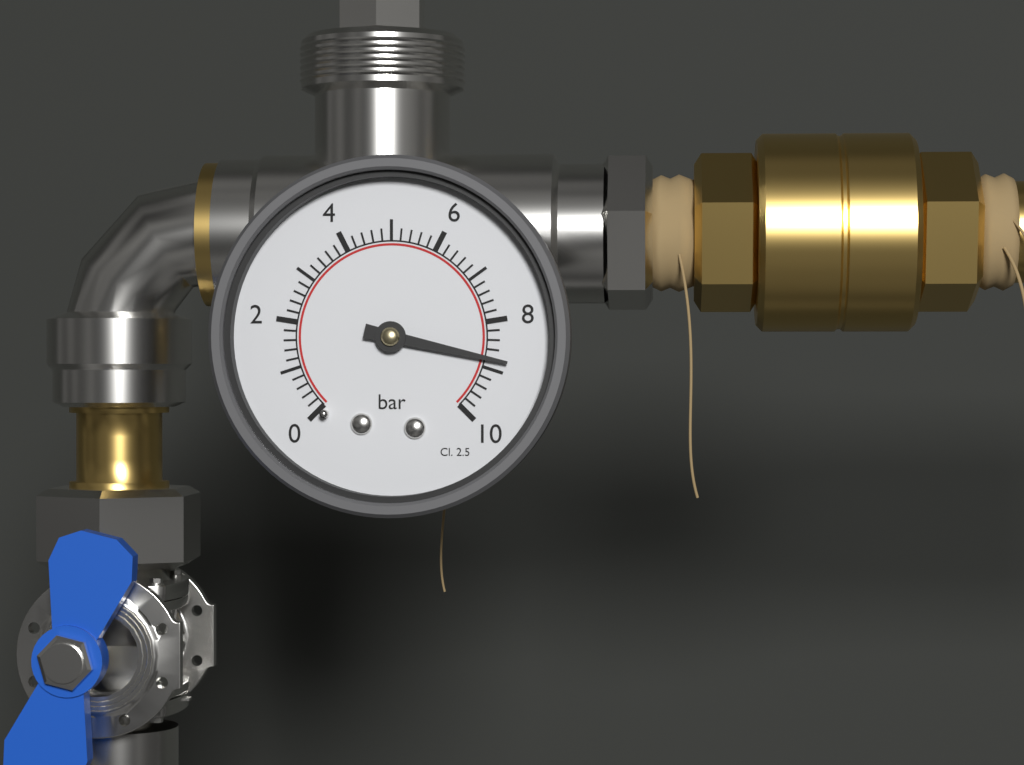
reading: 8.8 bar
